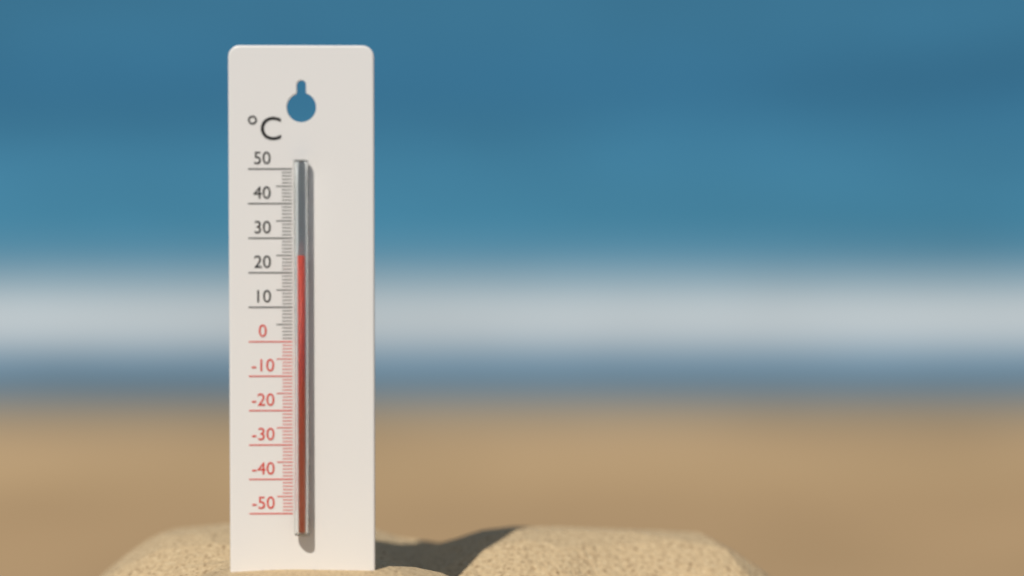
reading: 25 °C
